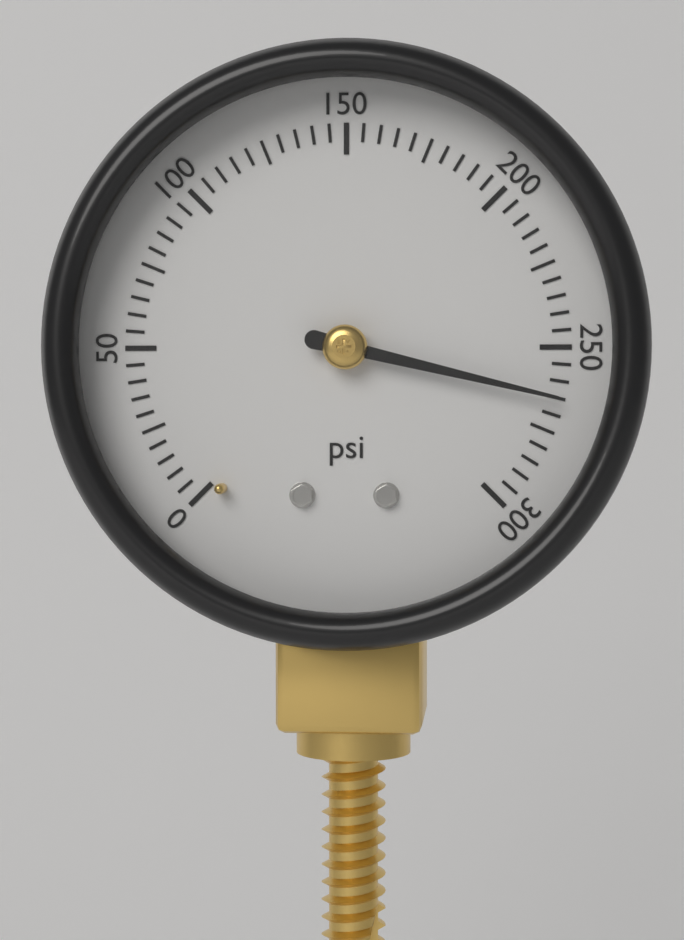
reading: 265 psi
